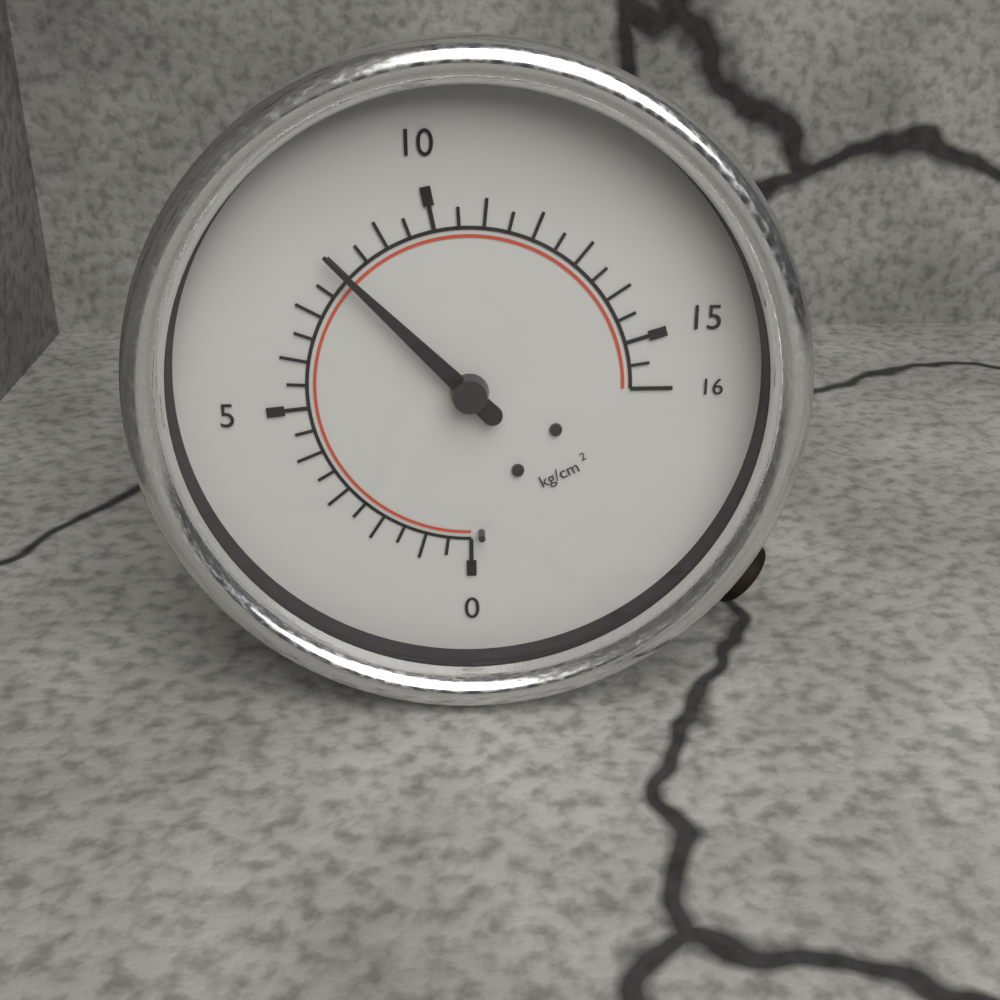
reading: 8.0 kg/cm²
